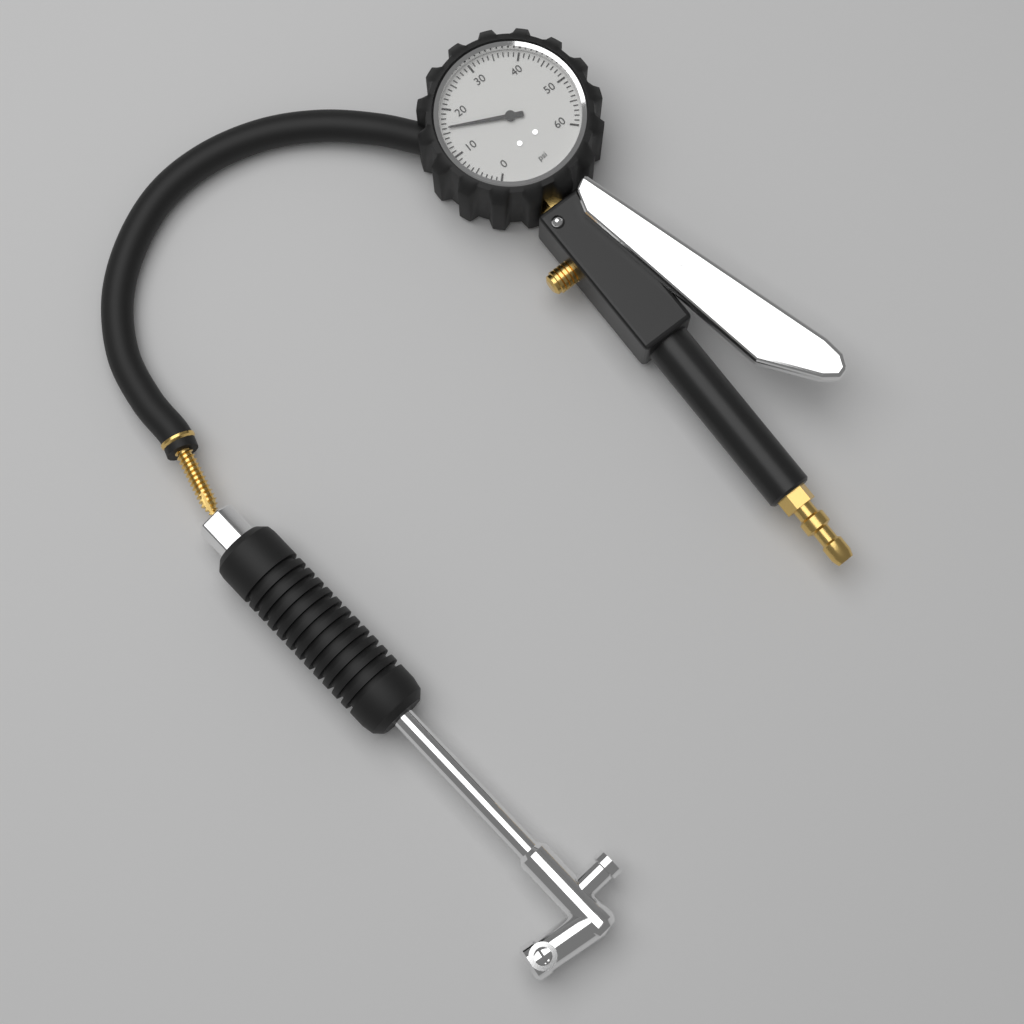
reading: 16 psi
